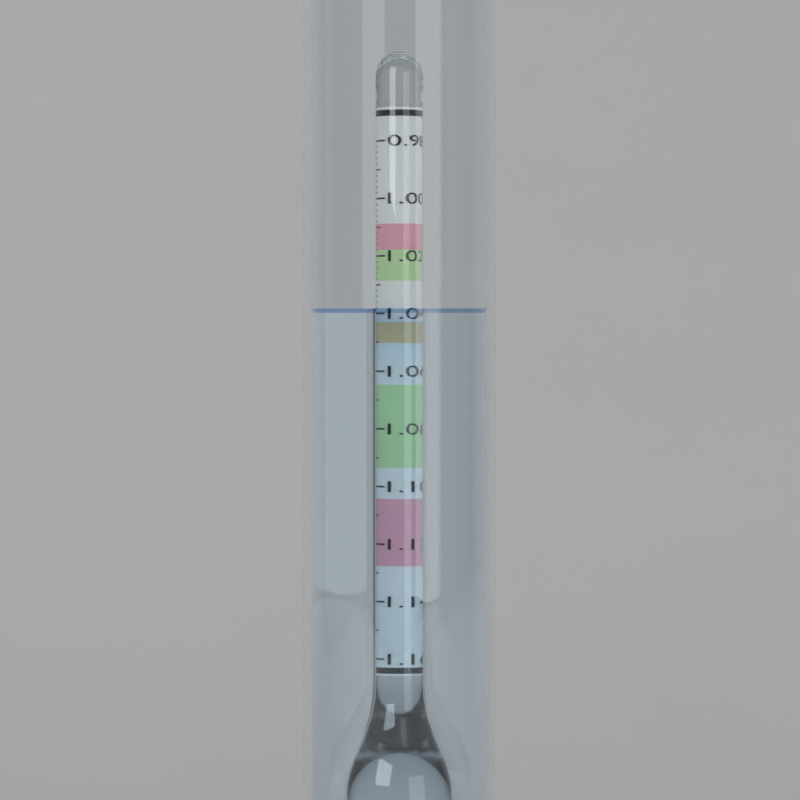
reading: 1.038 (no unit)
